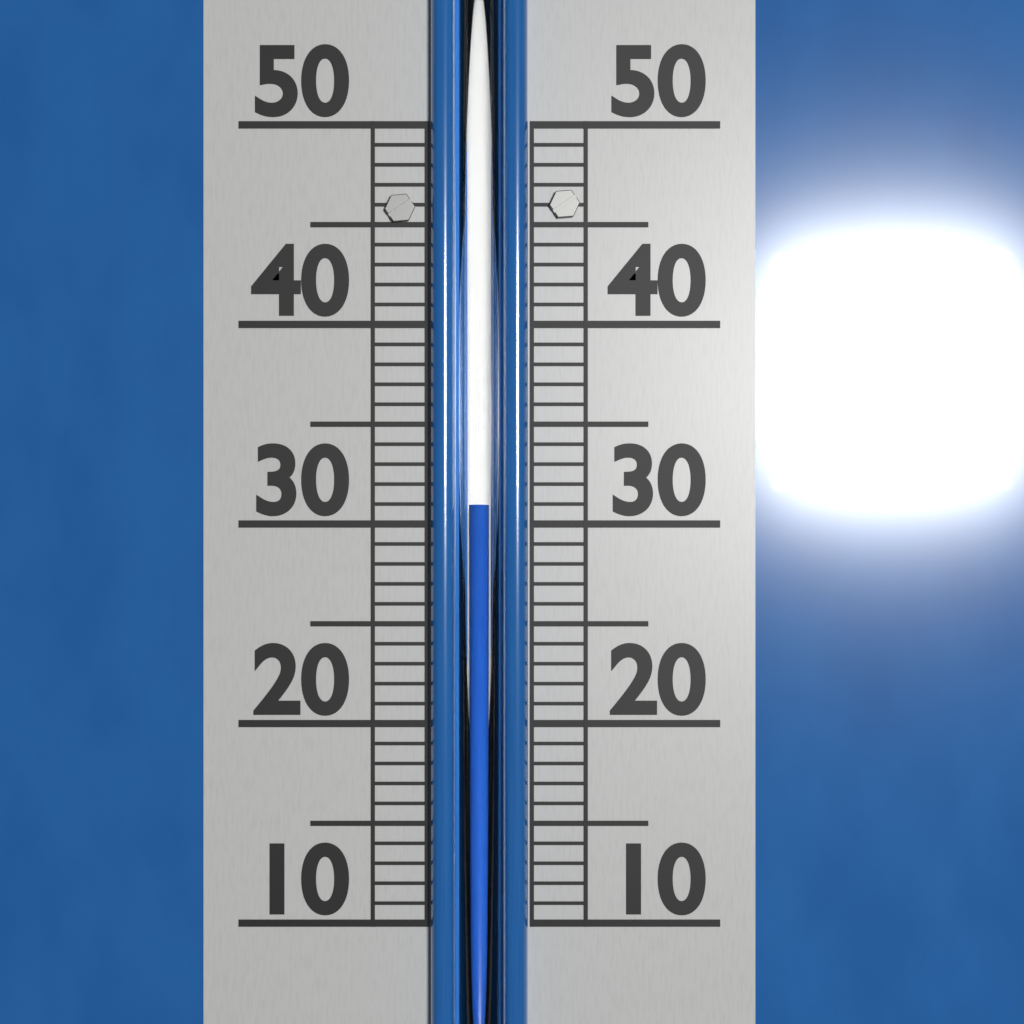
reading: 31 (no unit)
